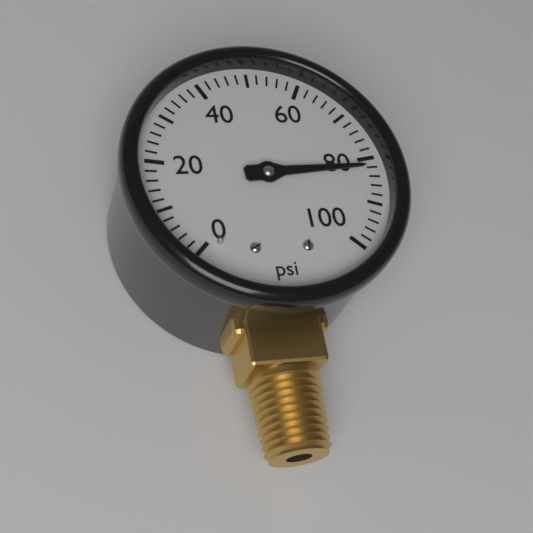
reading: 82 psi
